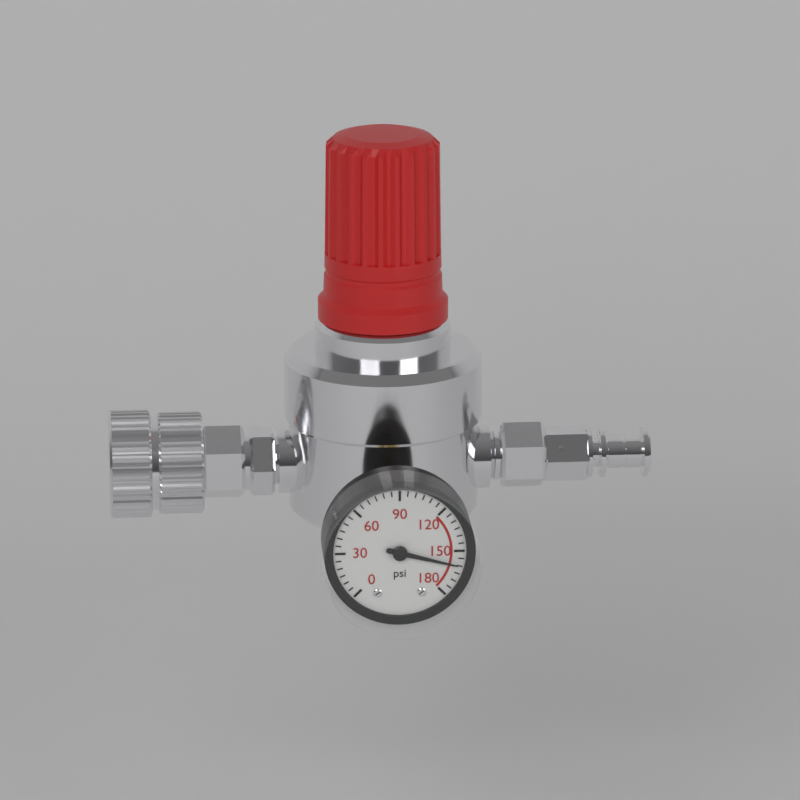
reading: 160 psi
